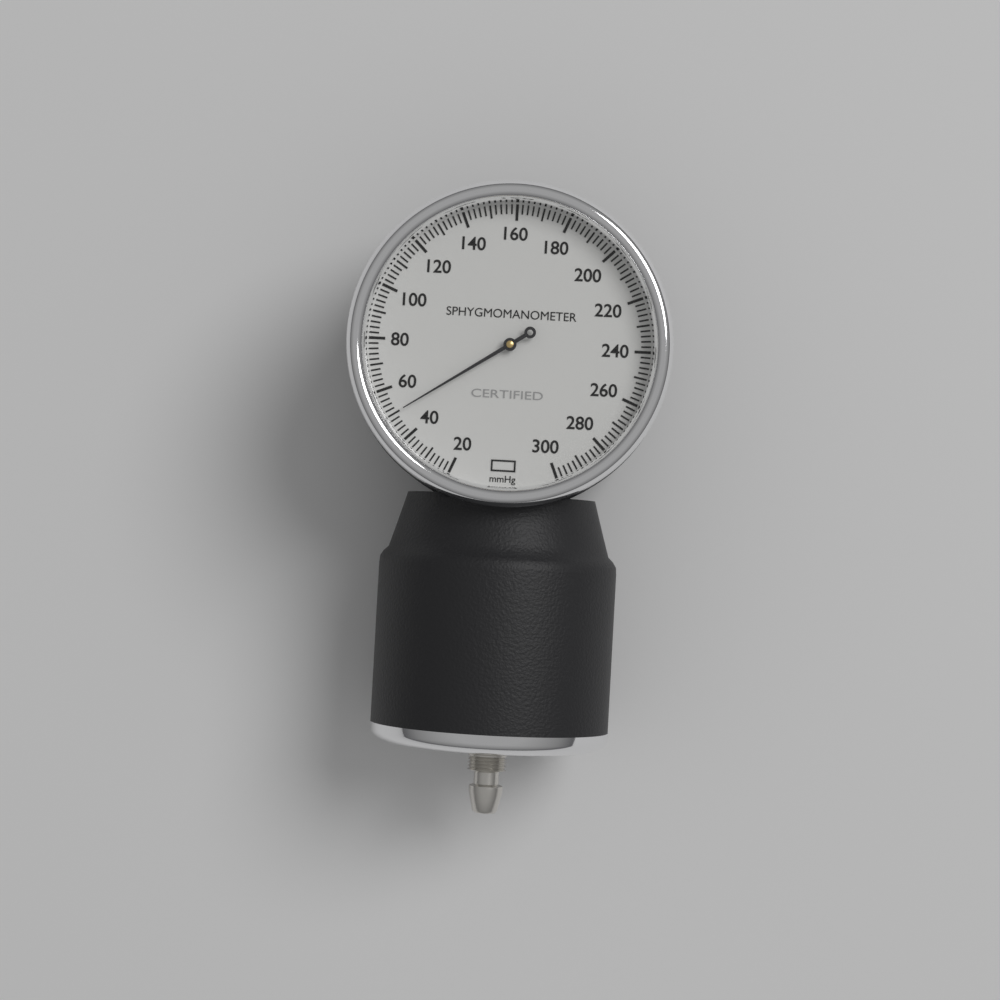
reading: 50 mmHg
